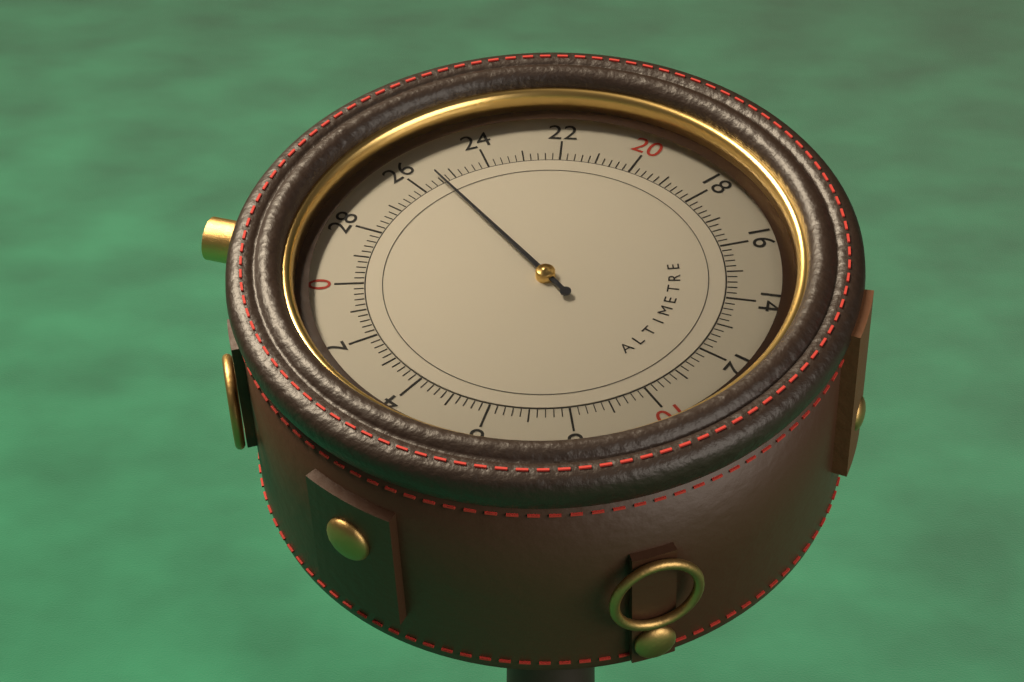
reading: 25.4 (no unit)
